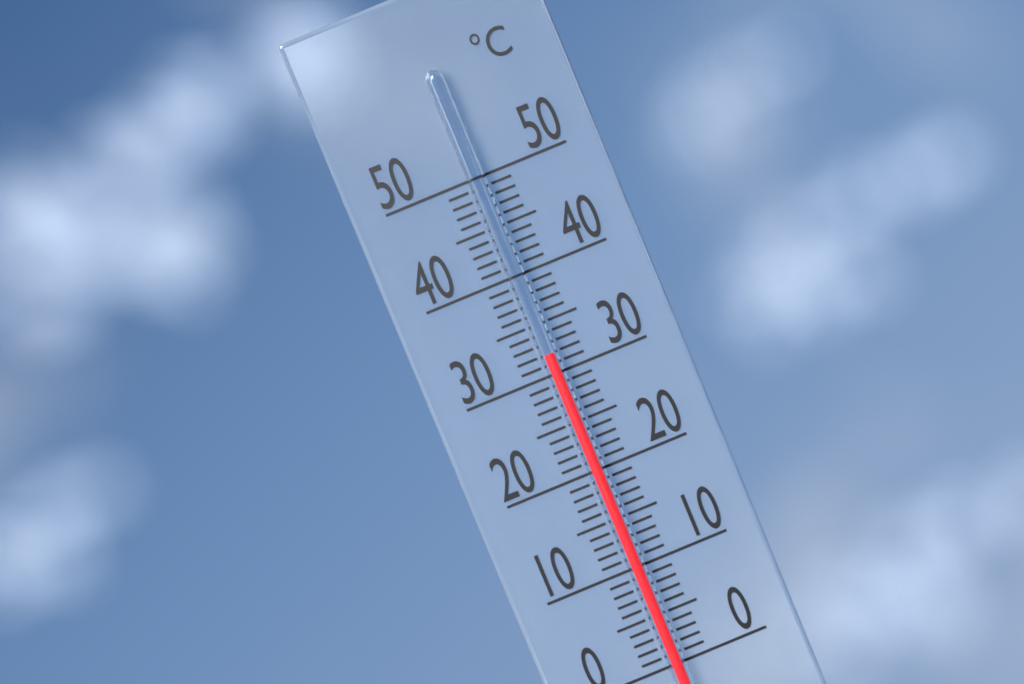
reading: 32 °C
